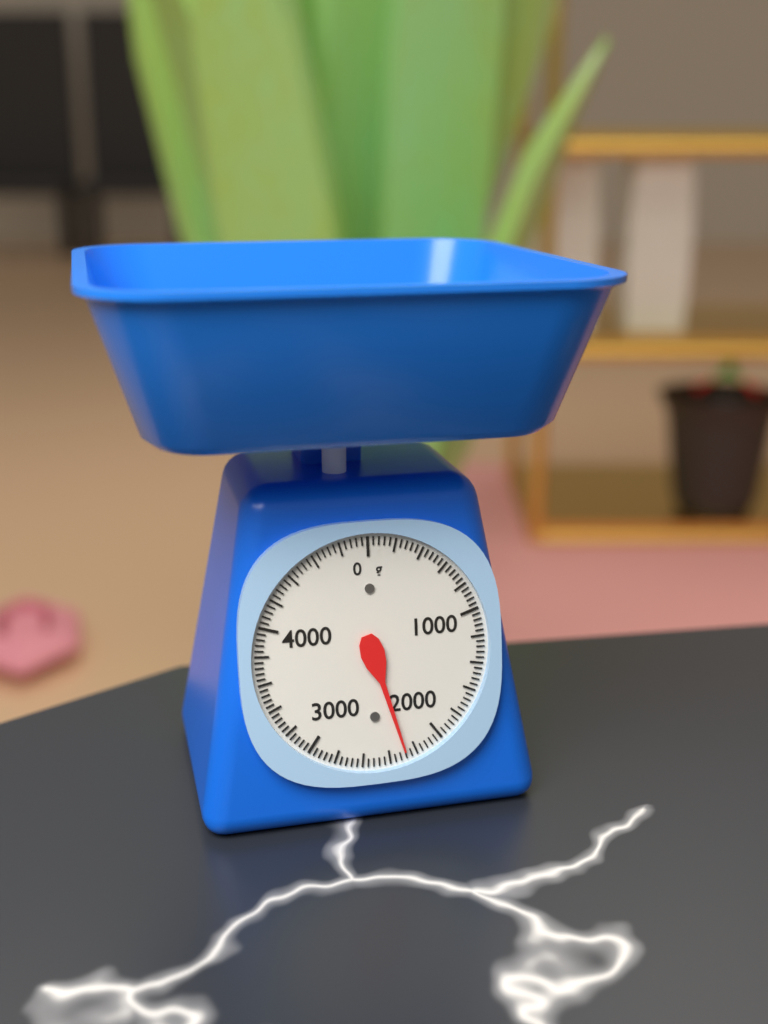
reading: 2280 g
